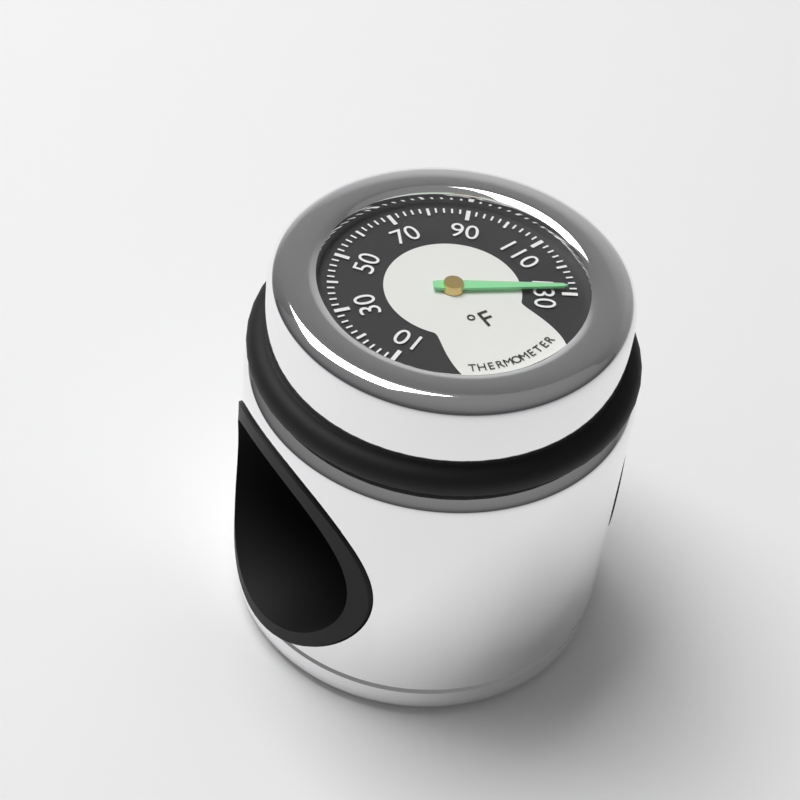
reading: 128 °F
